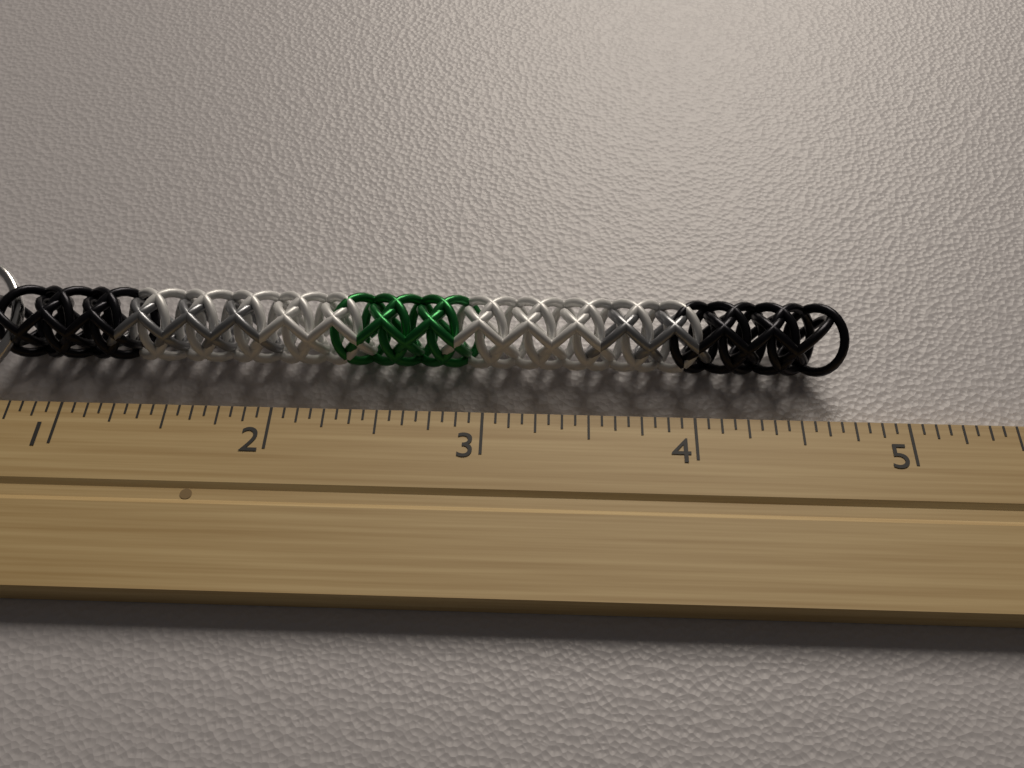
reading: 4.7500 inch
